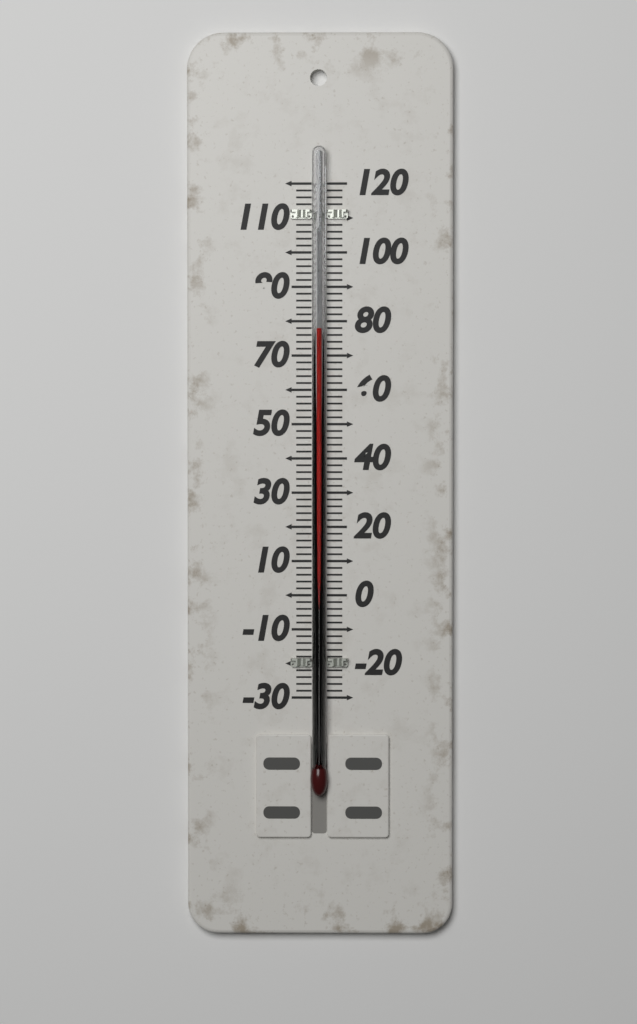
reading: 78 (no unit)
